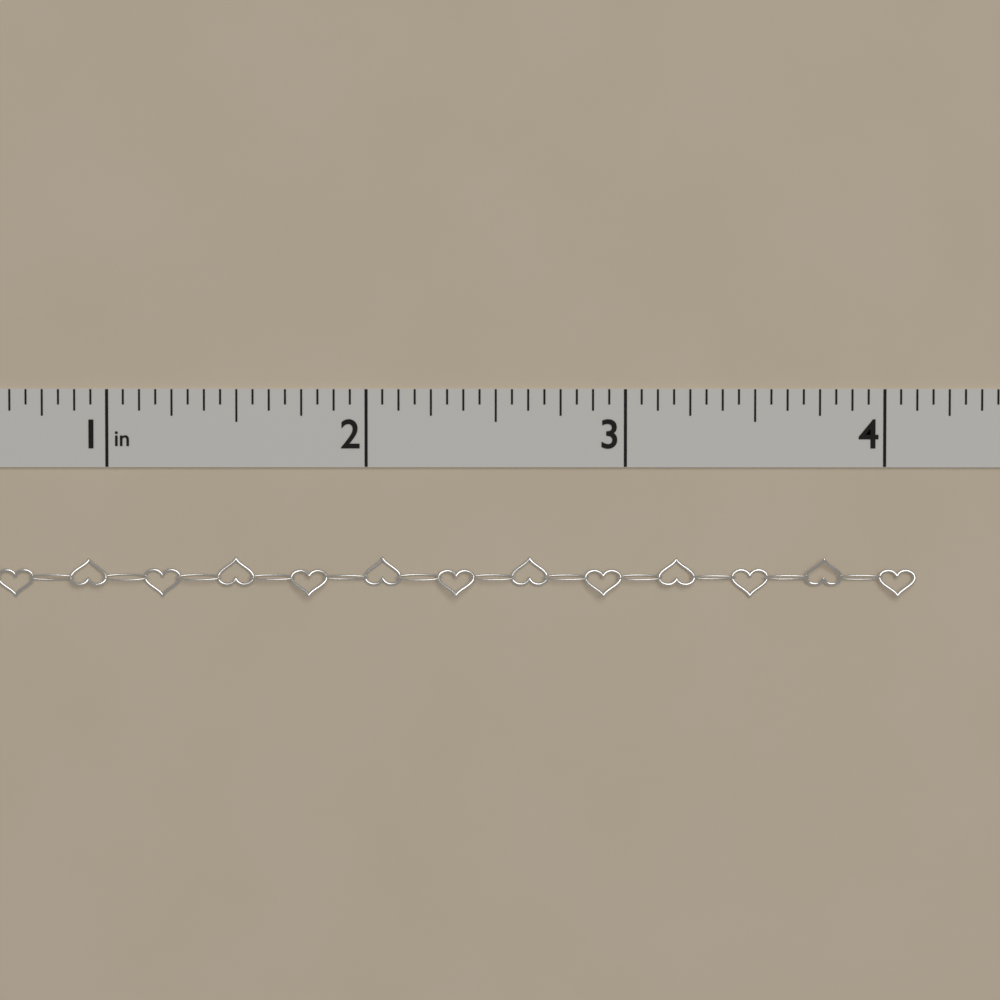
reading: 4.1250 in
